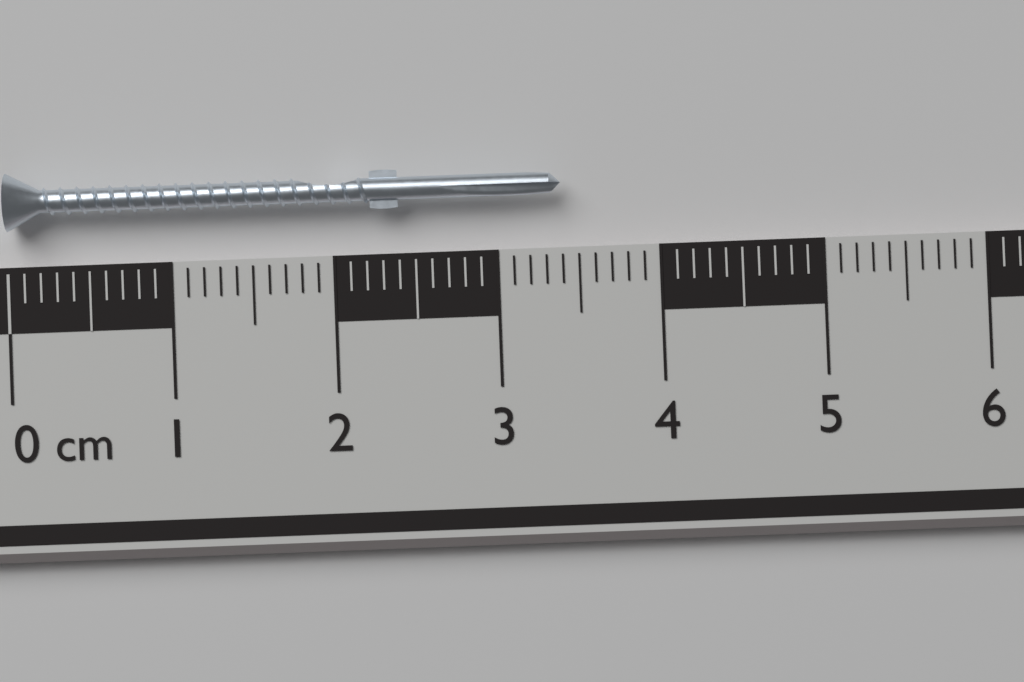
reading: 3.4 cm
